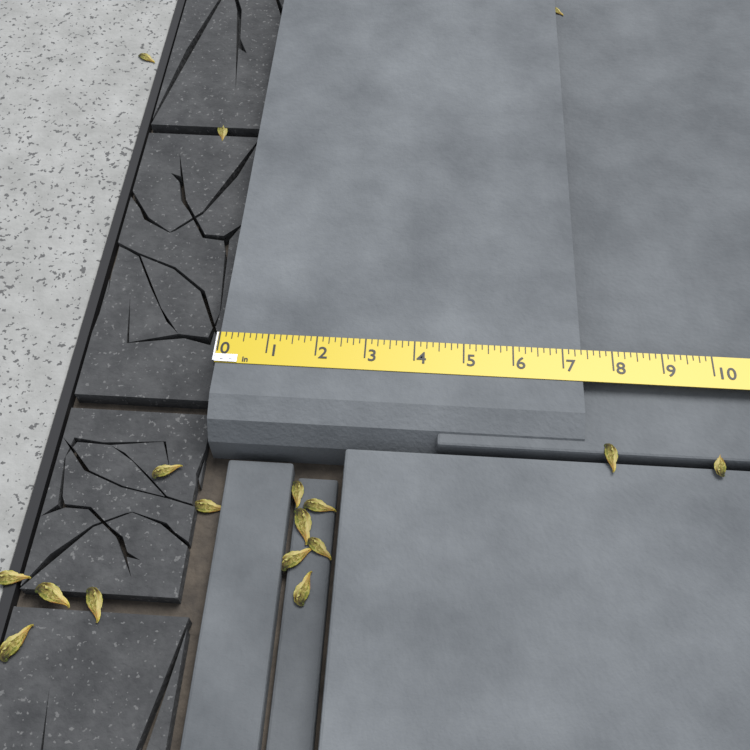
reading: 7.375 in
